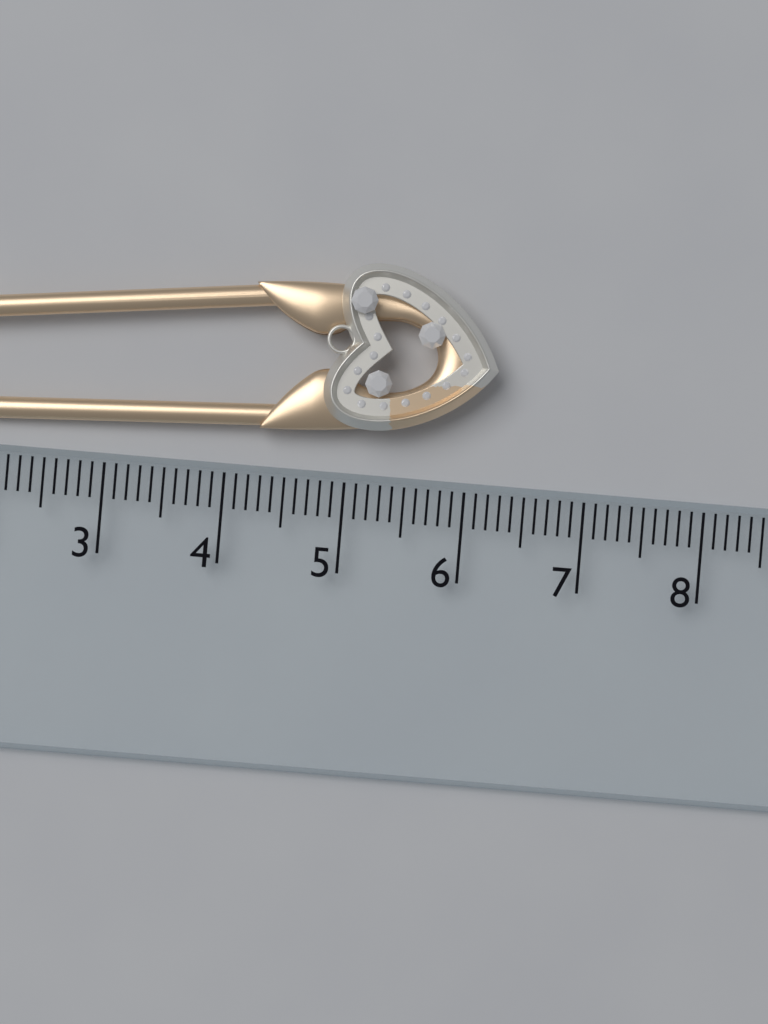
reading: 6.2 cm
